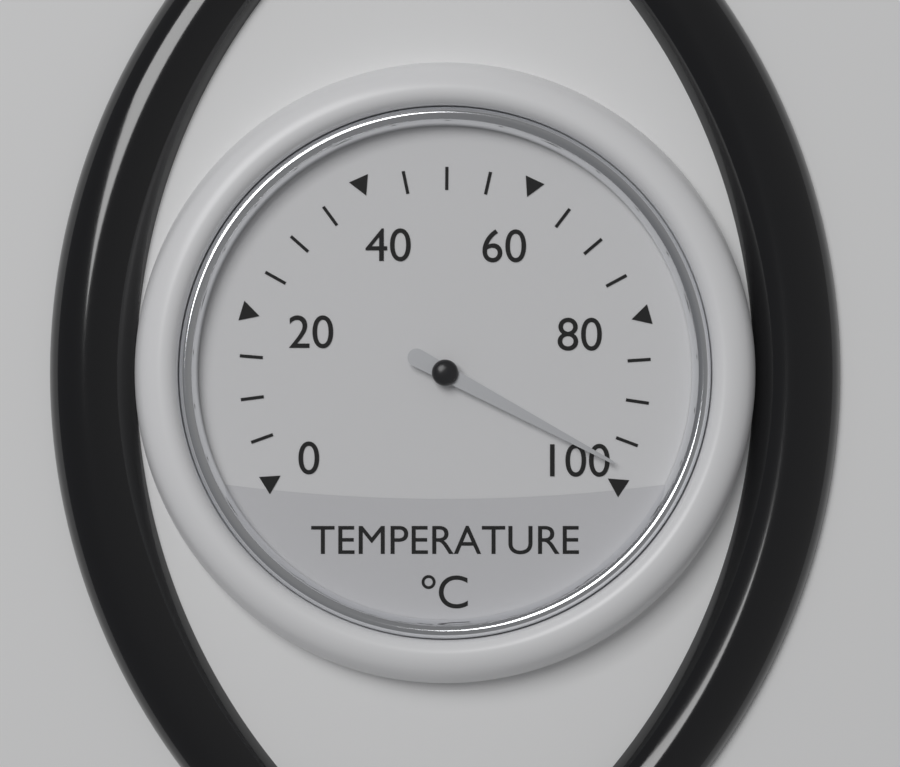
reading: 98 °C
